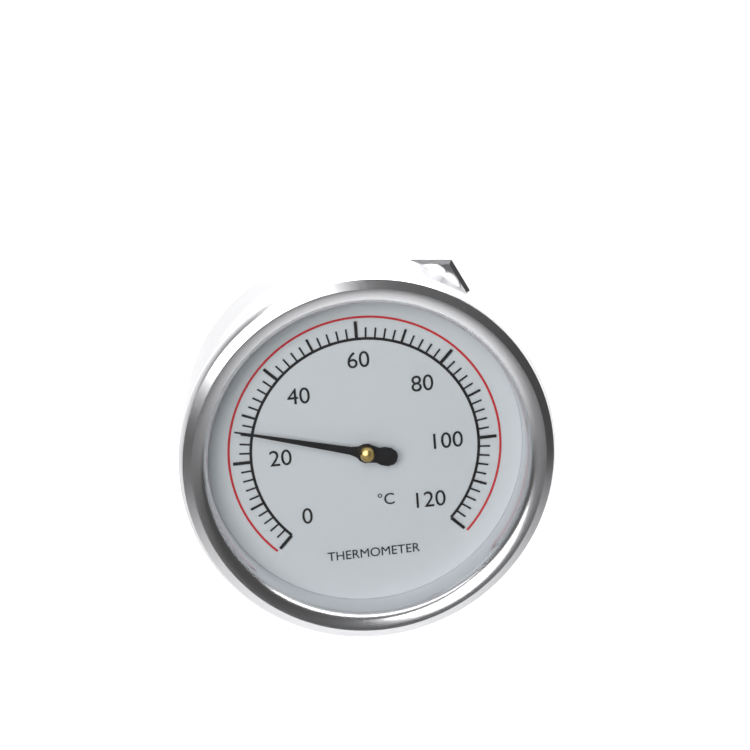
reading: 27 °C
